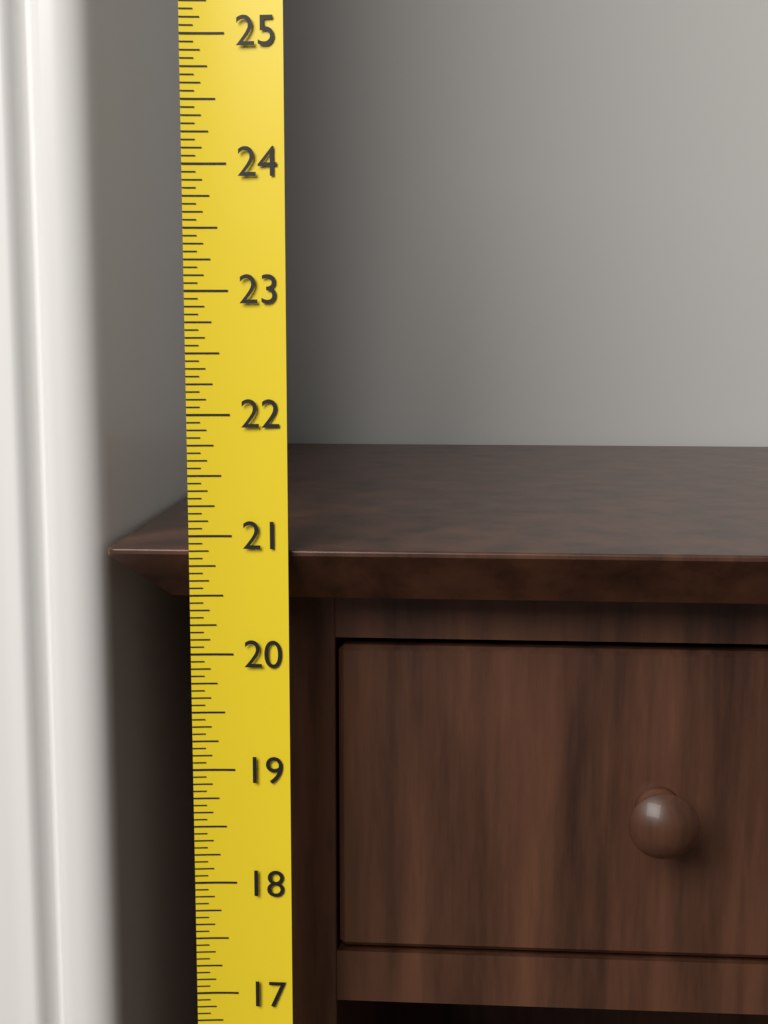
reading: 20.8750 (no unit)
